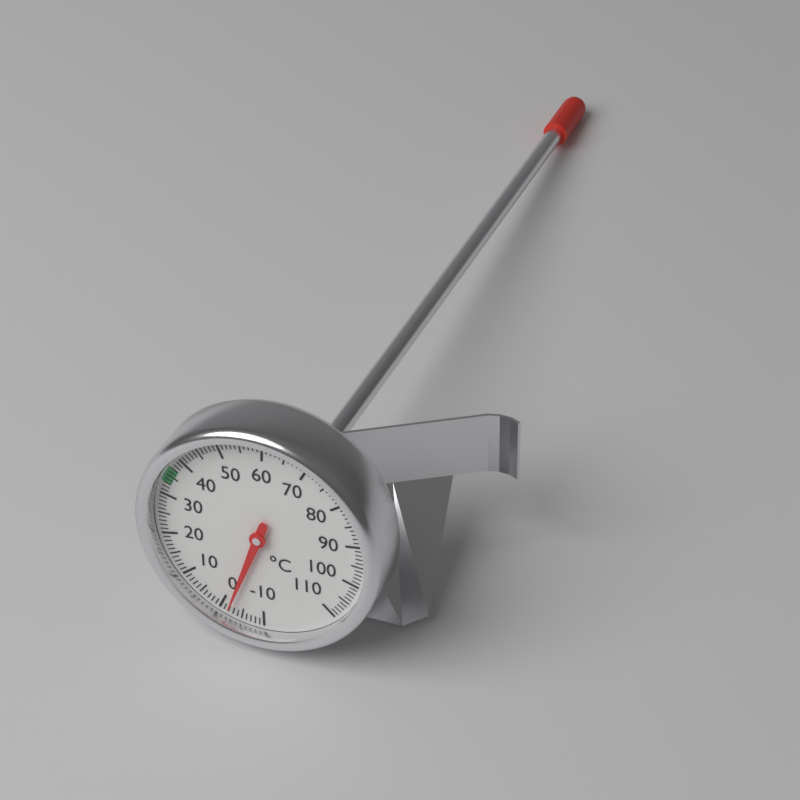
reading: -2 °C
